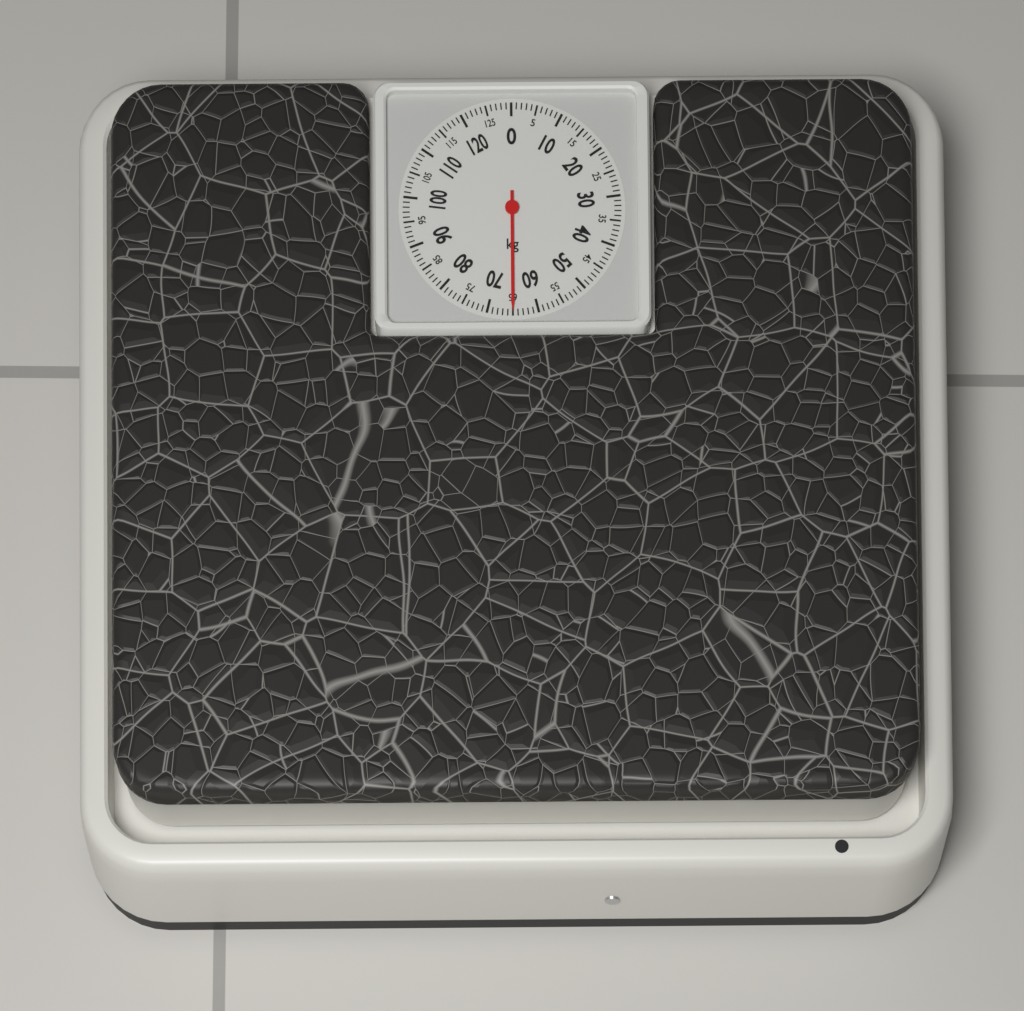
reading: 65 kg
